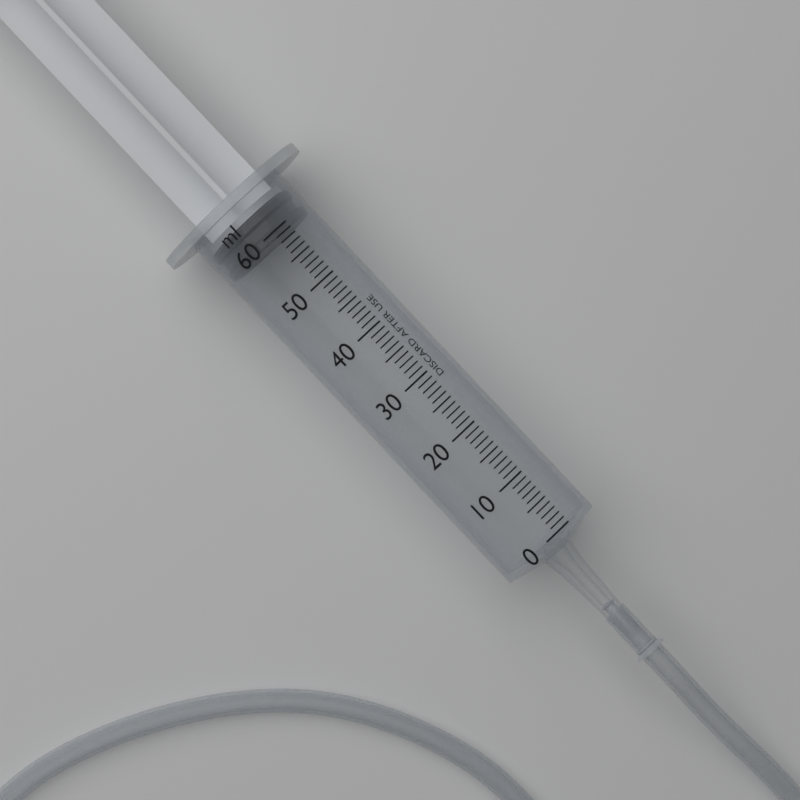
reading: 59 ml
